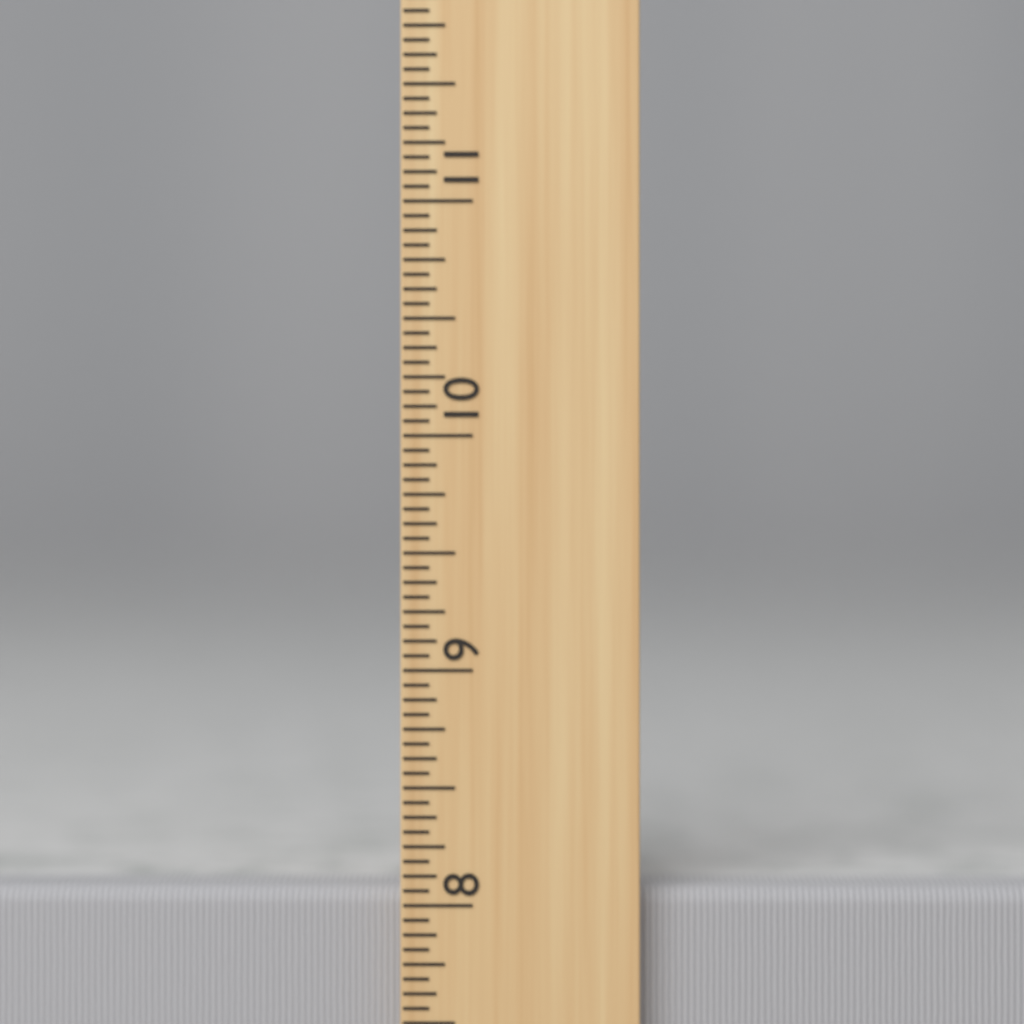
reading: 8.0625 inch
